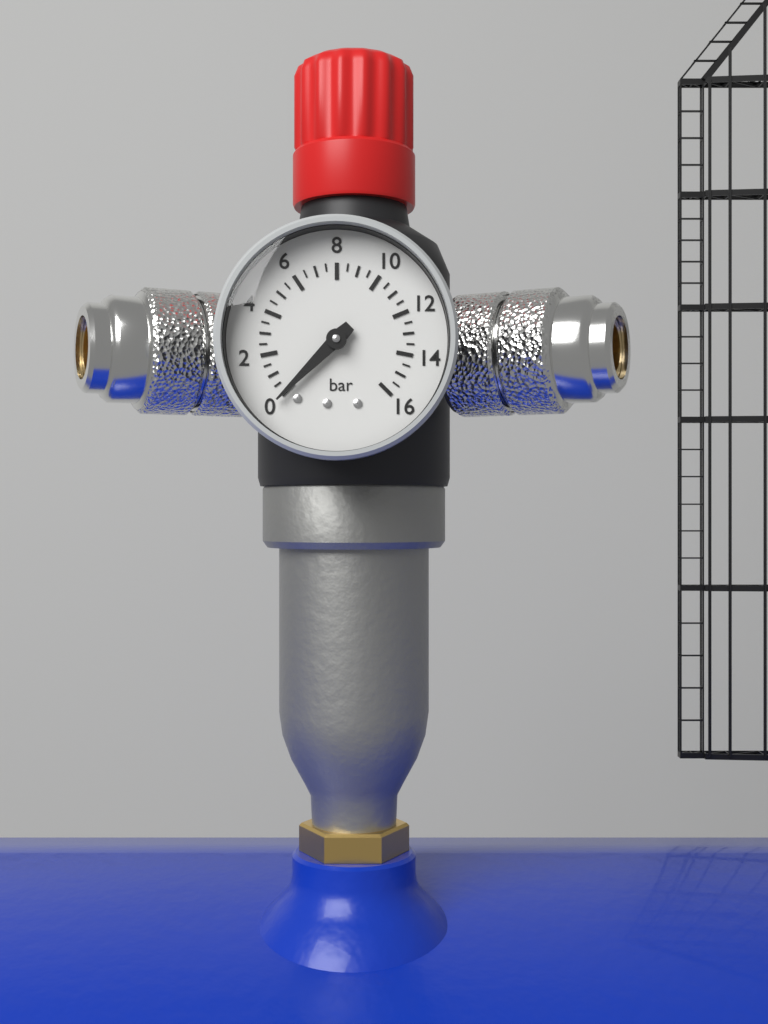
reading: 0.0 bar
